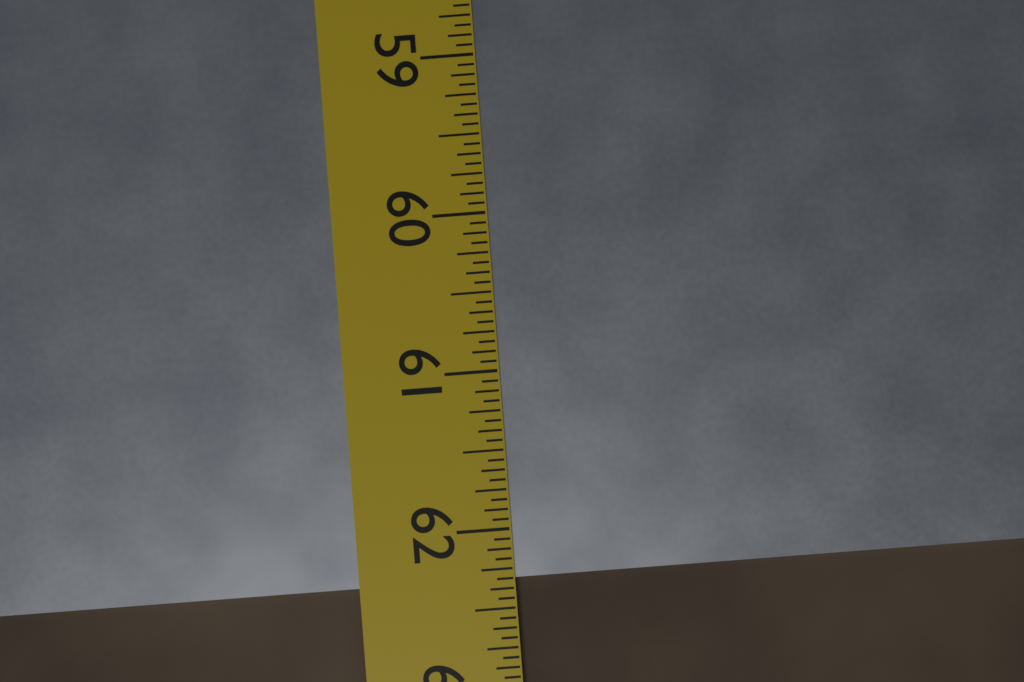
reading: 62.3125 in
